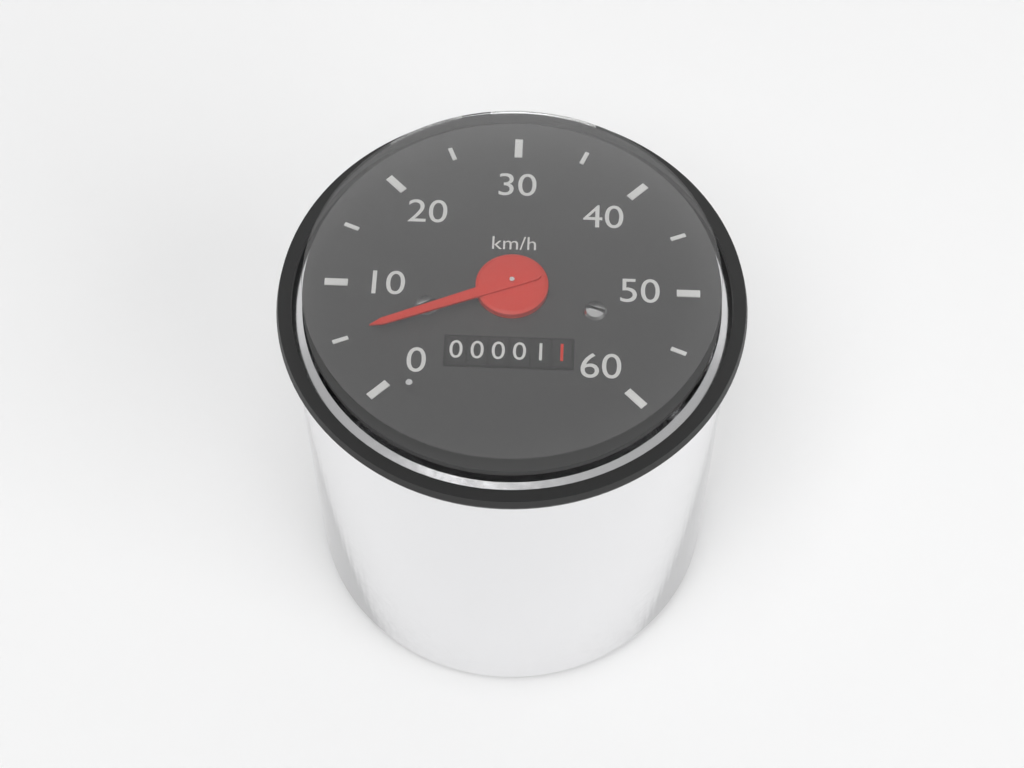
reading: 5 km/h
